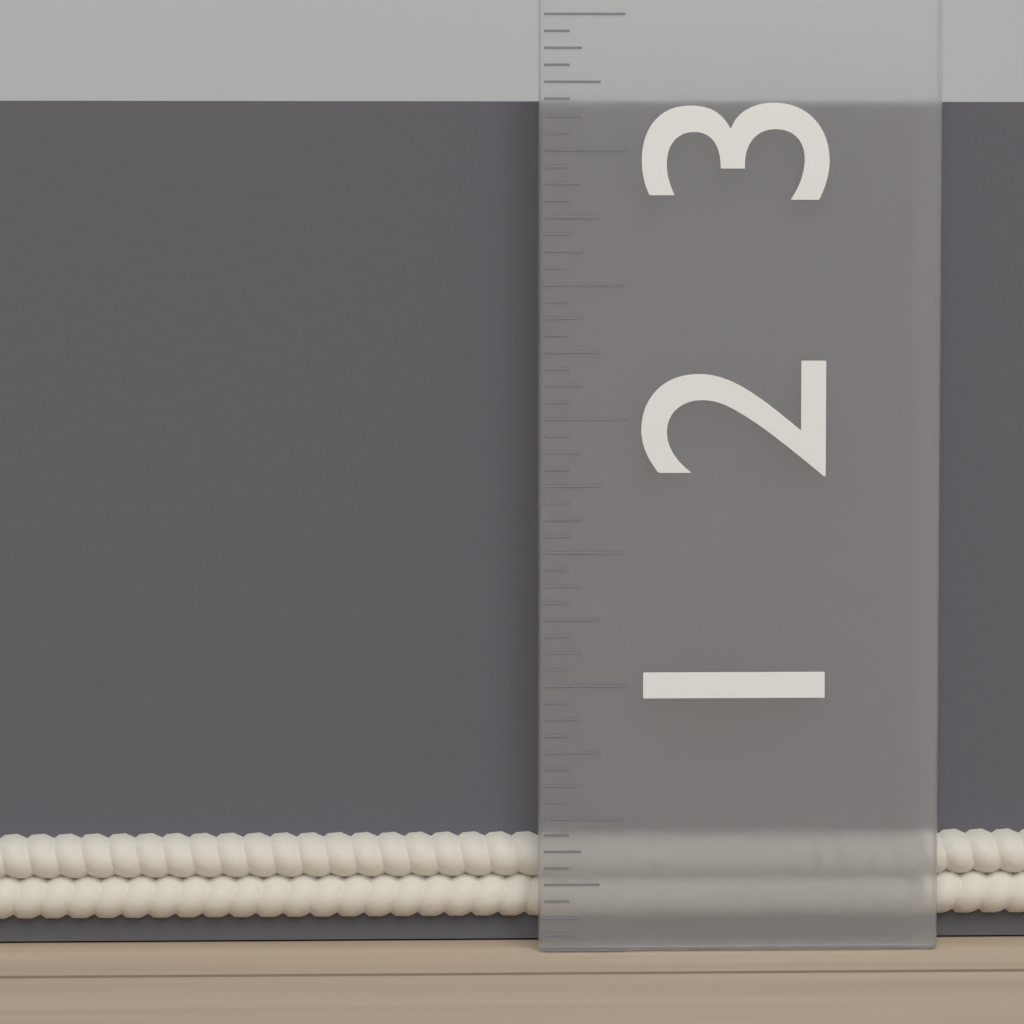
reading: 3.1875 in
